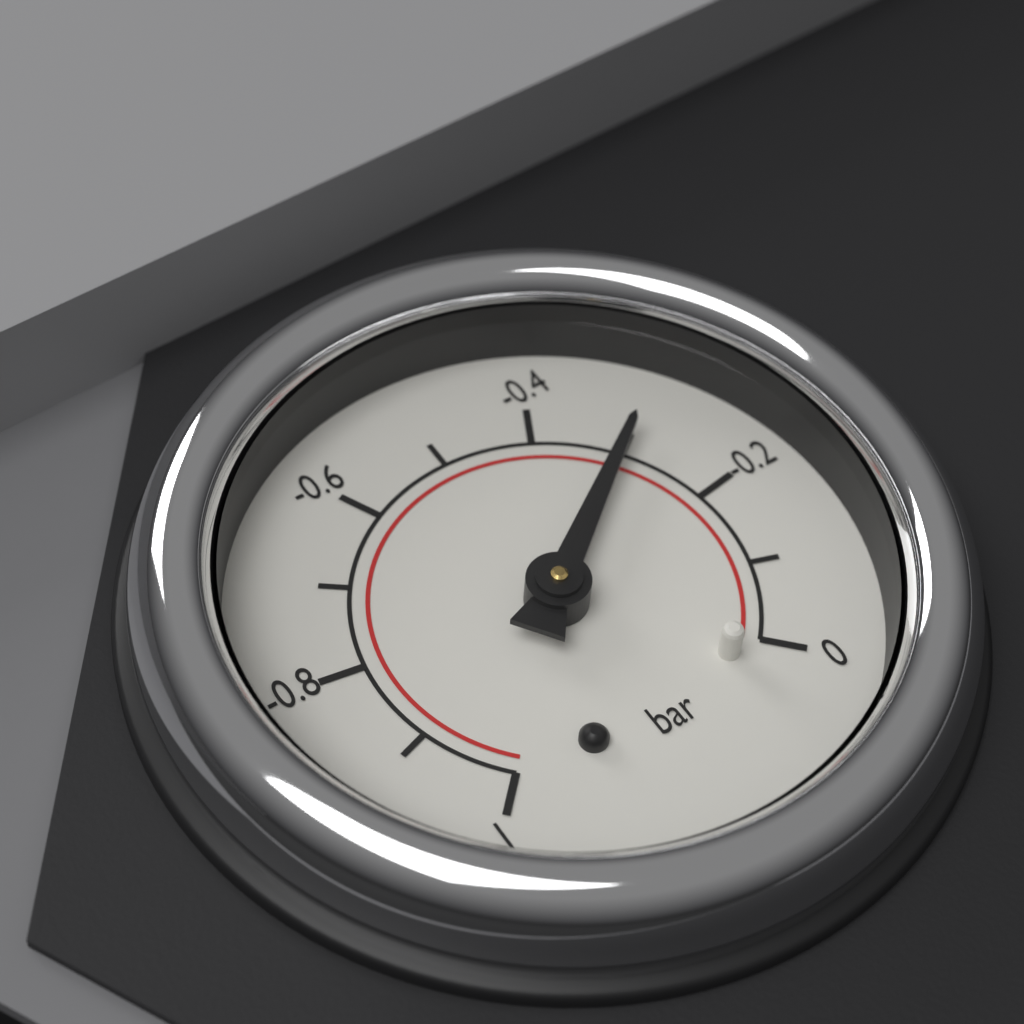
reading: -0.3 bar
